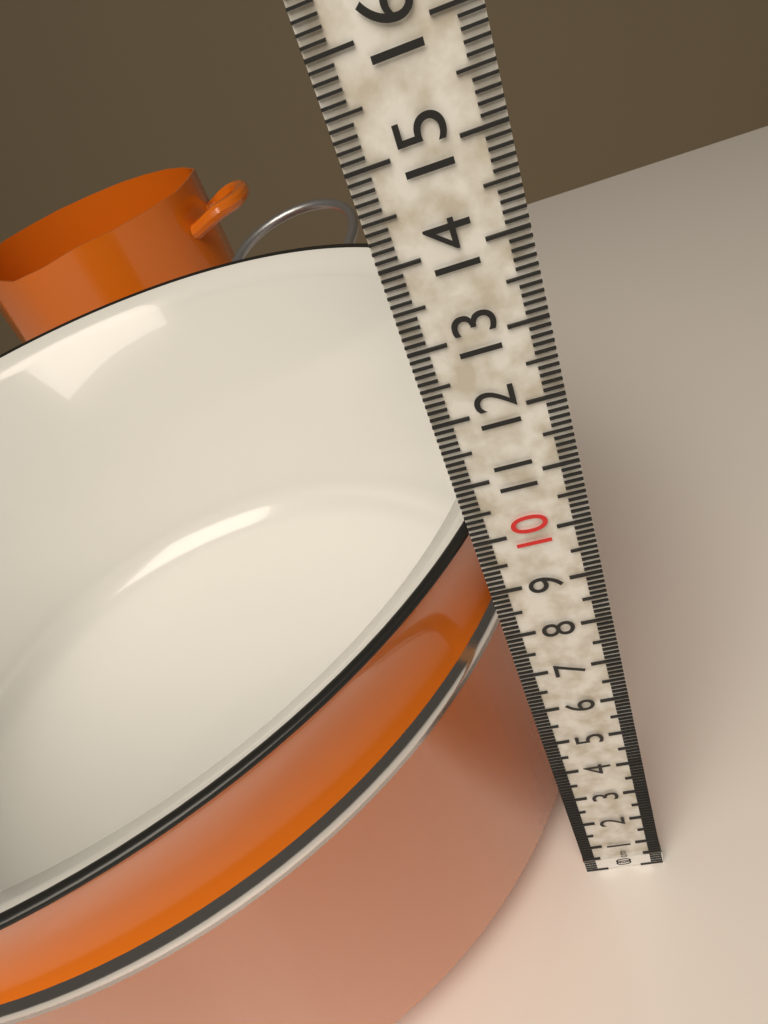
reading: 10.0 cm
